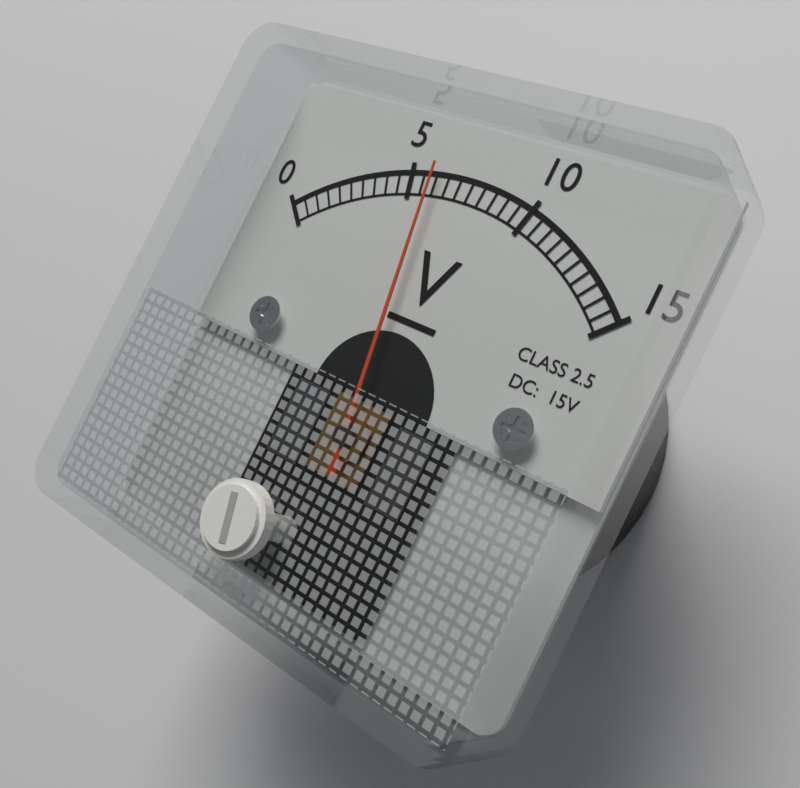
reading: 6.0 V
